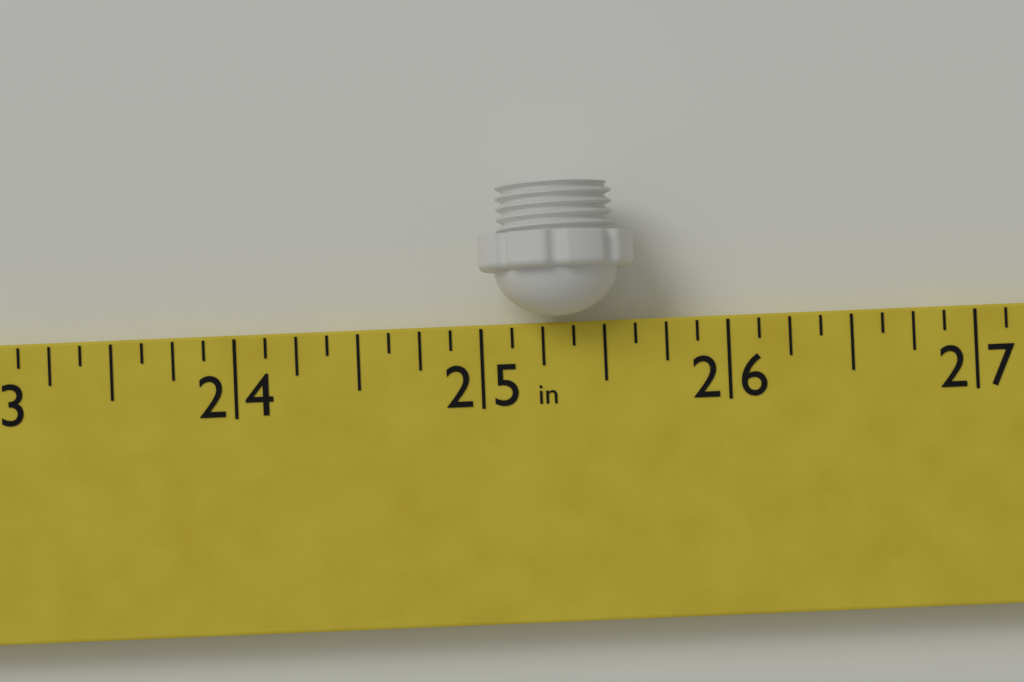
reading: 25.625 in
